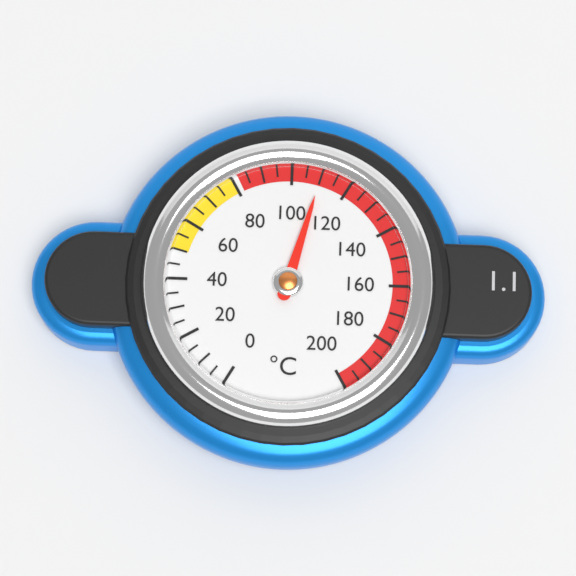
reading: 110 °C
